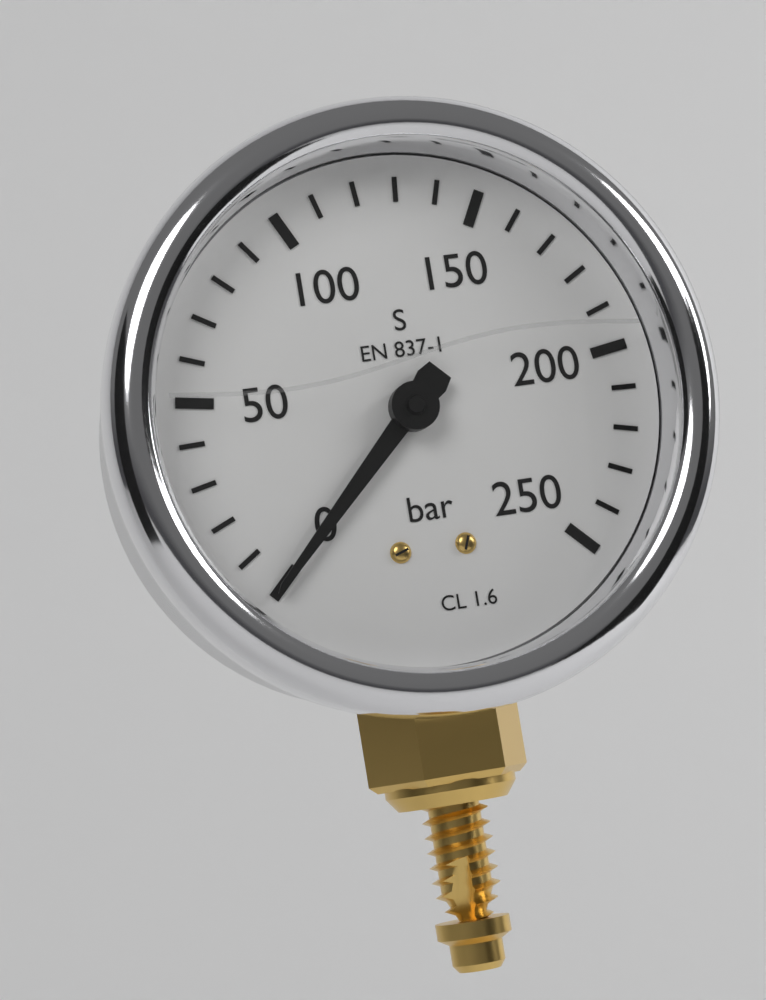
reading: 0 bar
